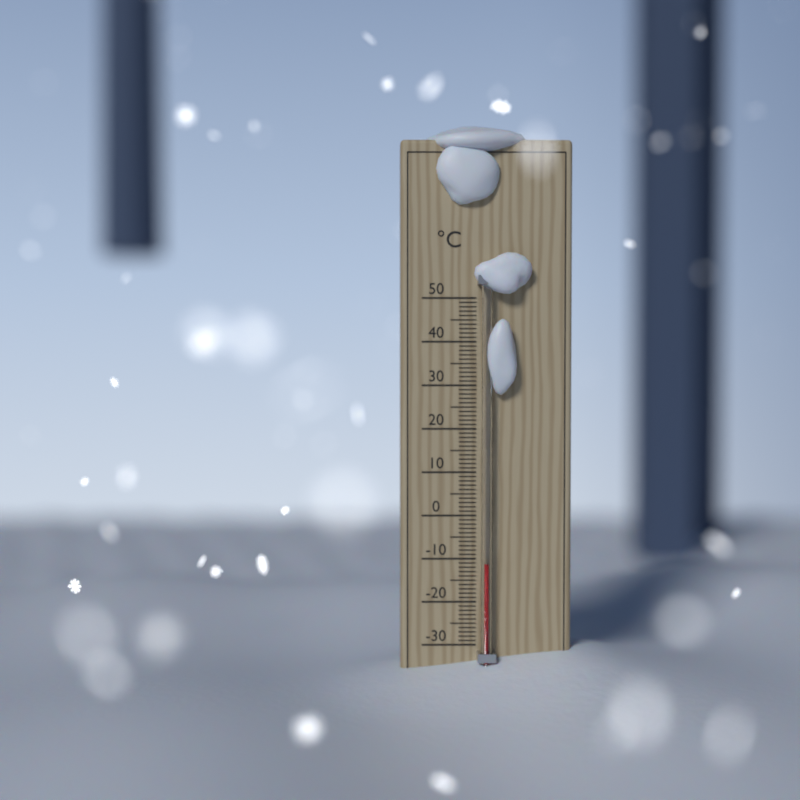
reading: -11 °C
